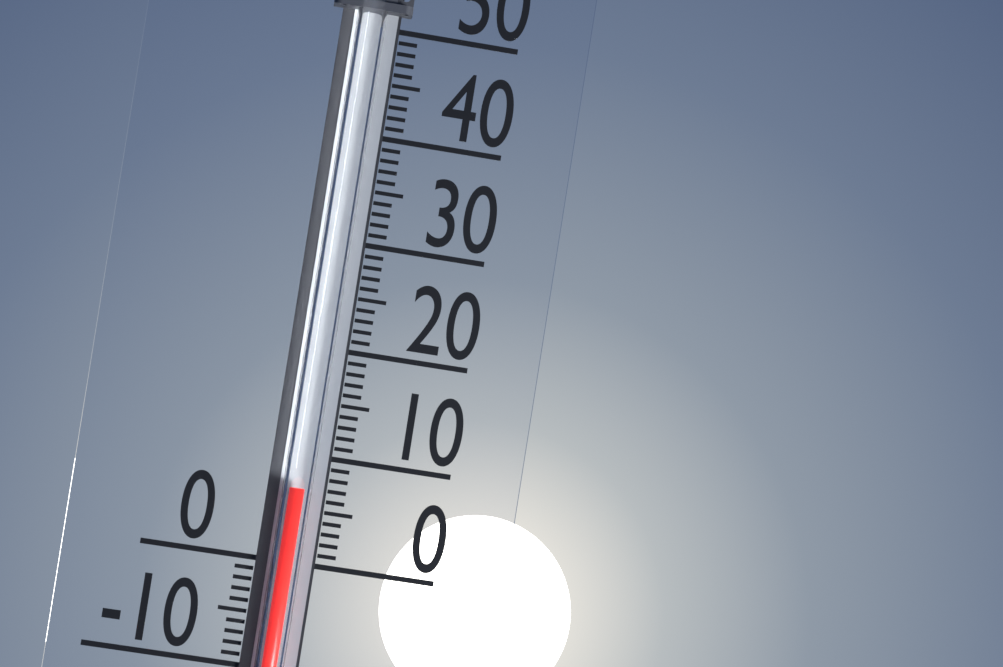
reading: 7 (no unit)
